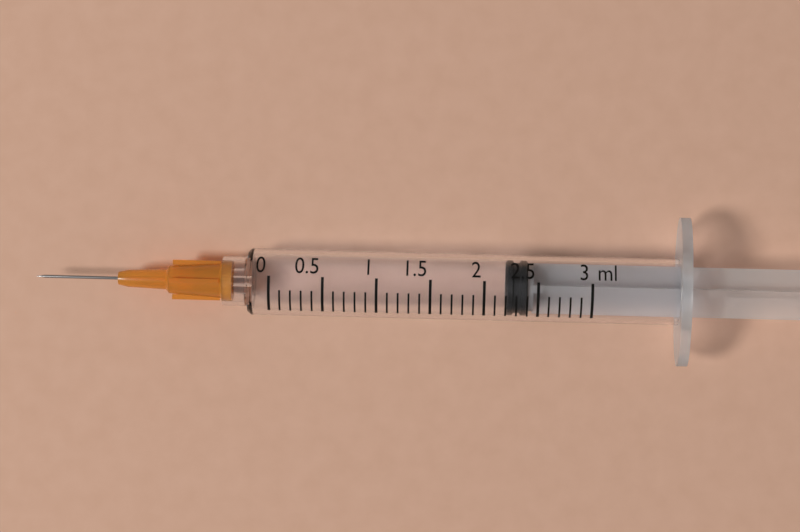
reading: 2.2 ml
